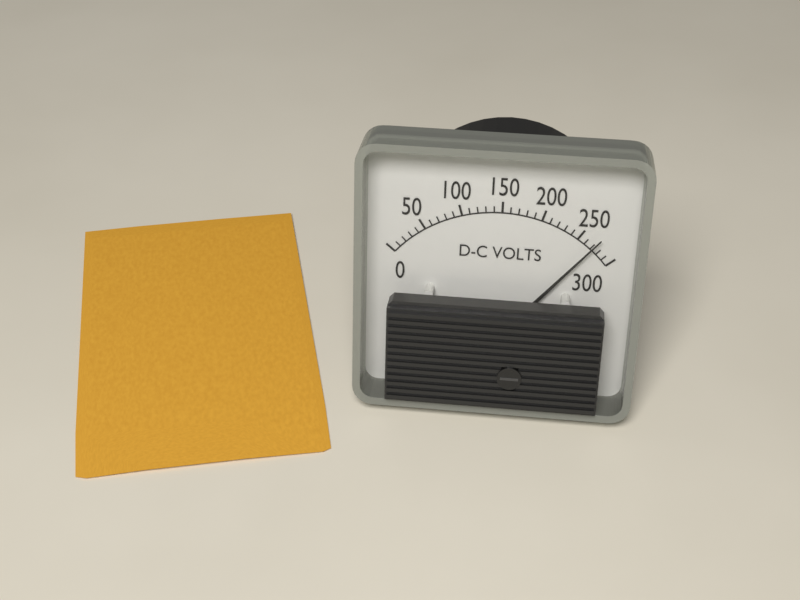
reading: 270 V
